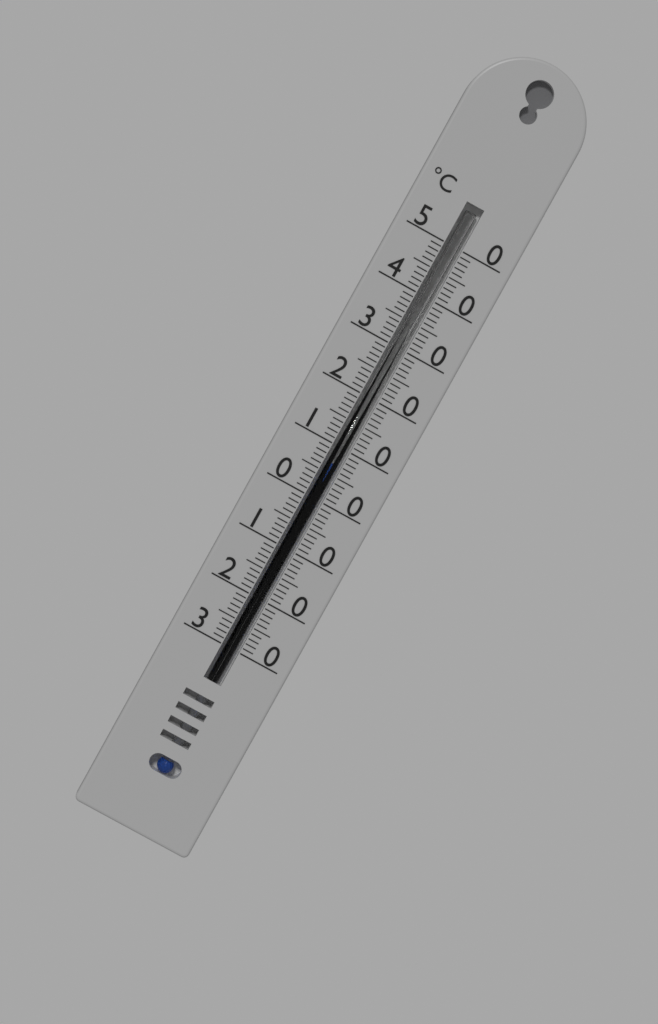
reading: 7 °C
